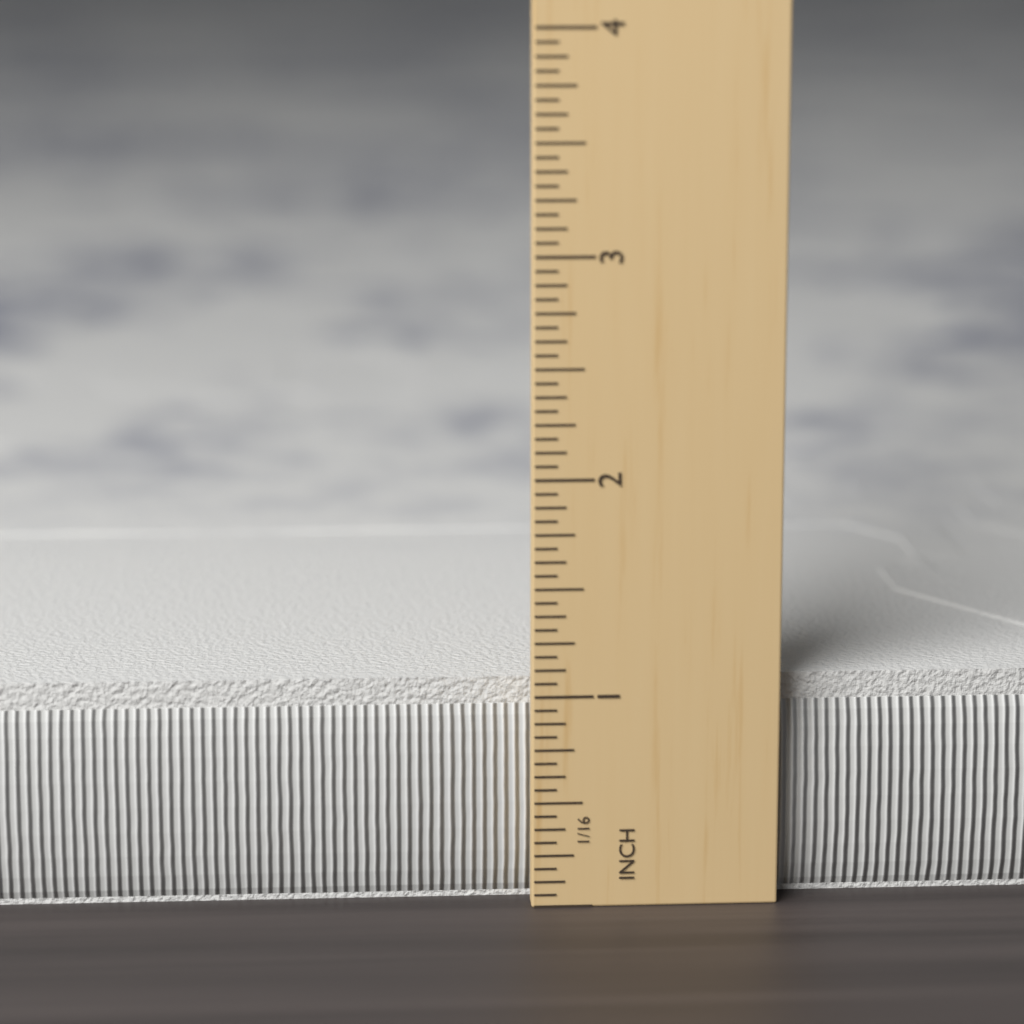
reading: 1.0625 in
